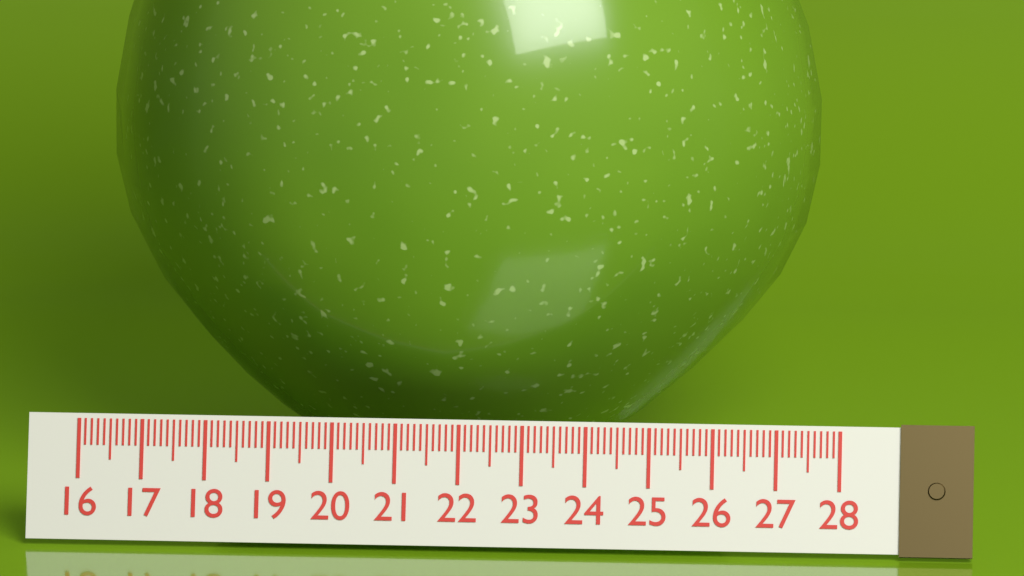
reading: 27.5 (no unit)
